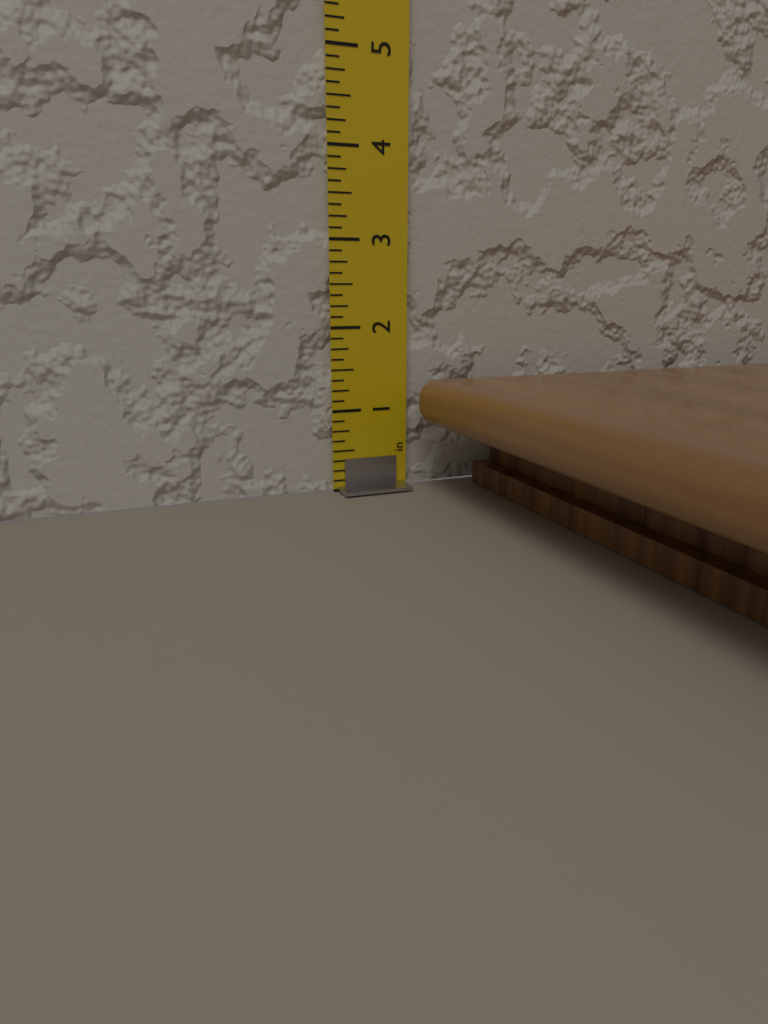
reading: 1.375 in
